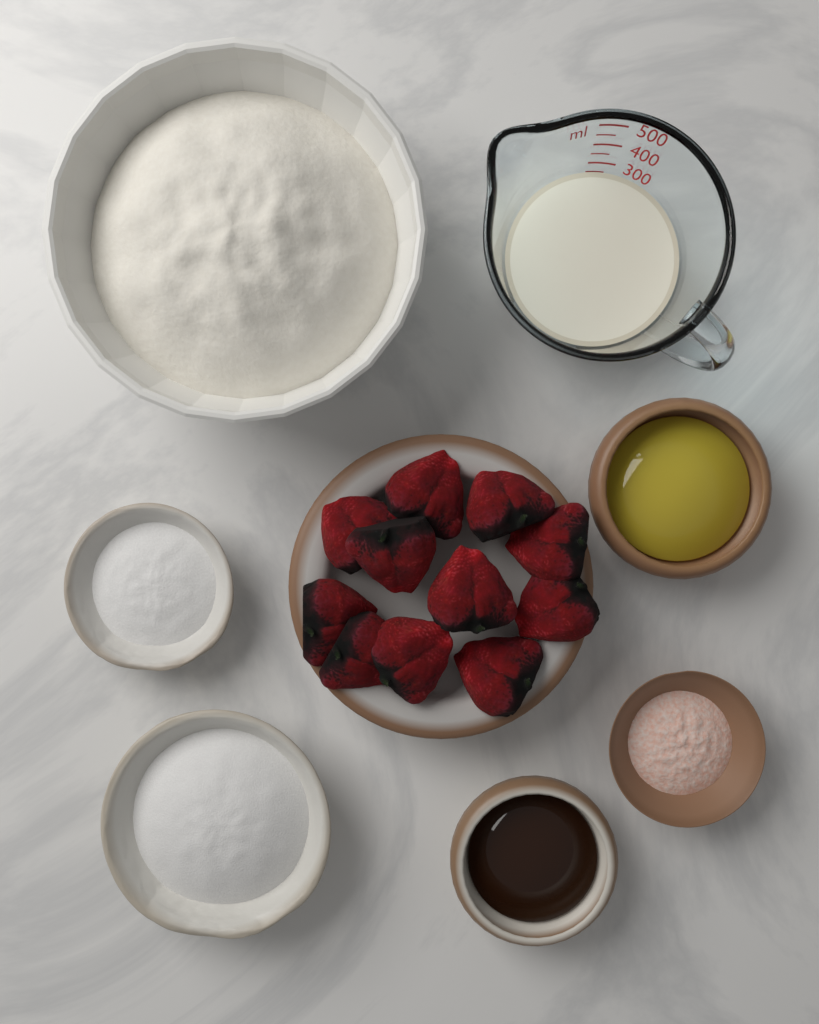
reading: 250 ml
